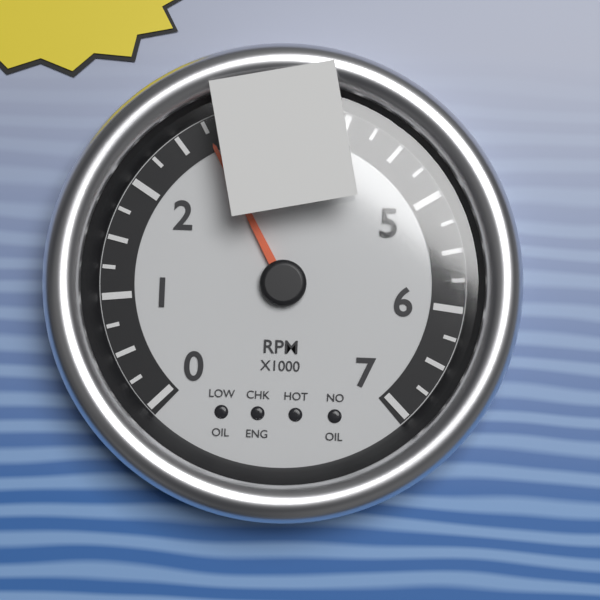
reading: 2750 RPM
